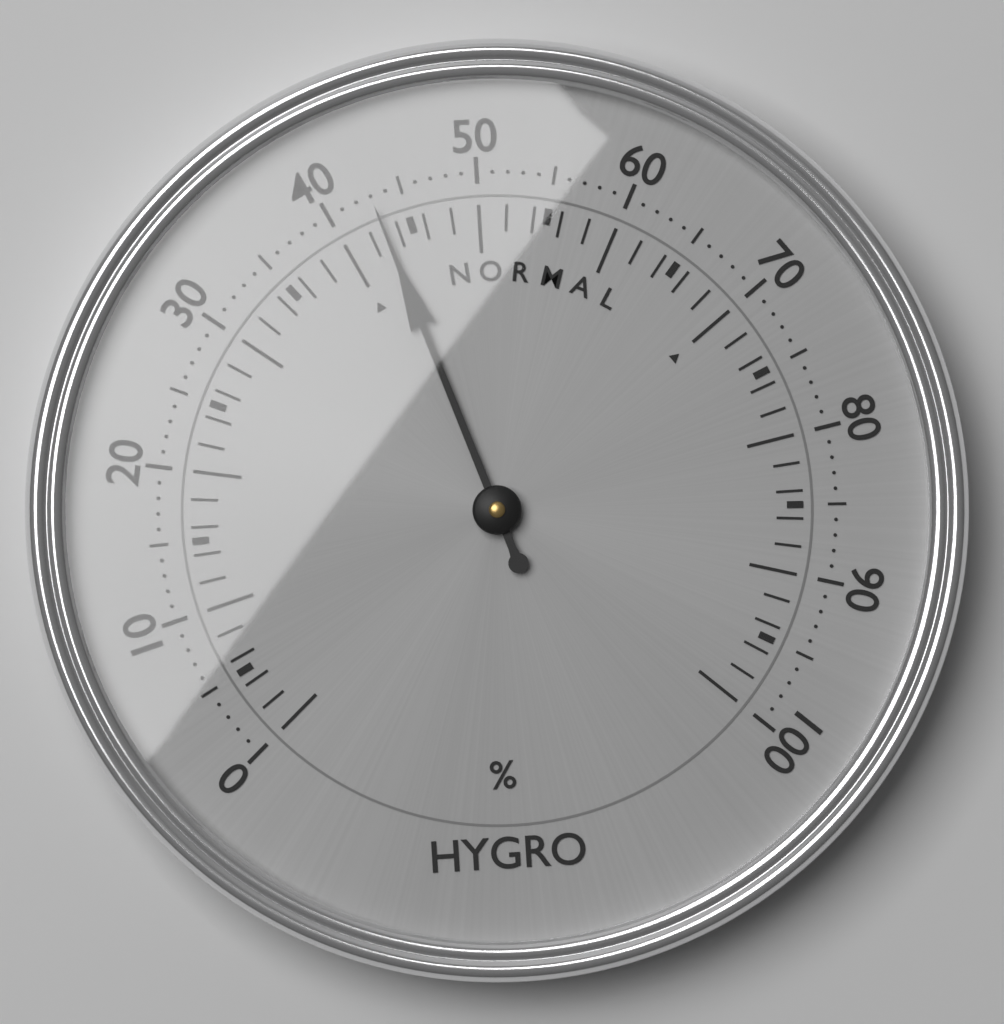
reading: 43 %
